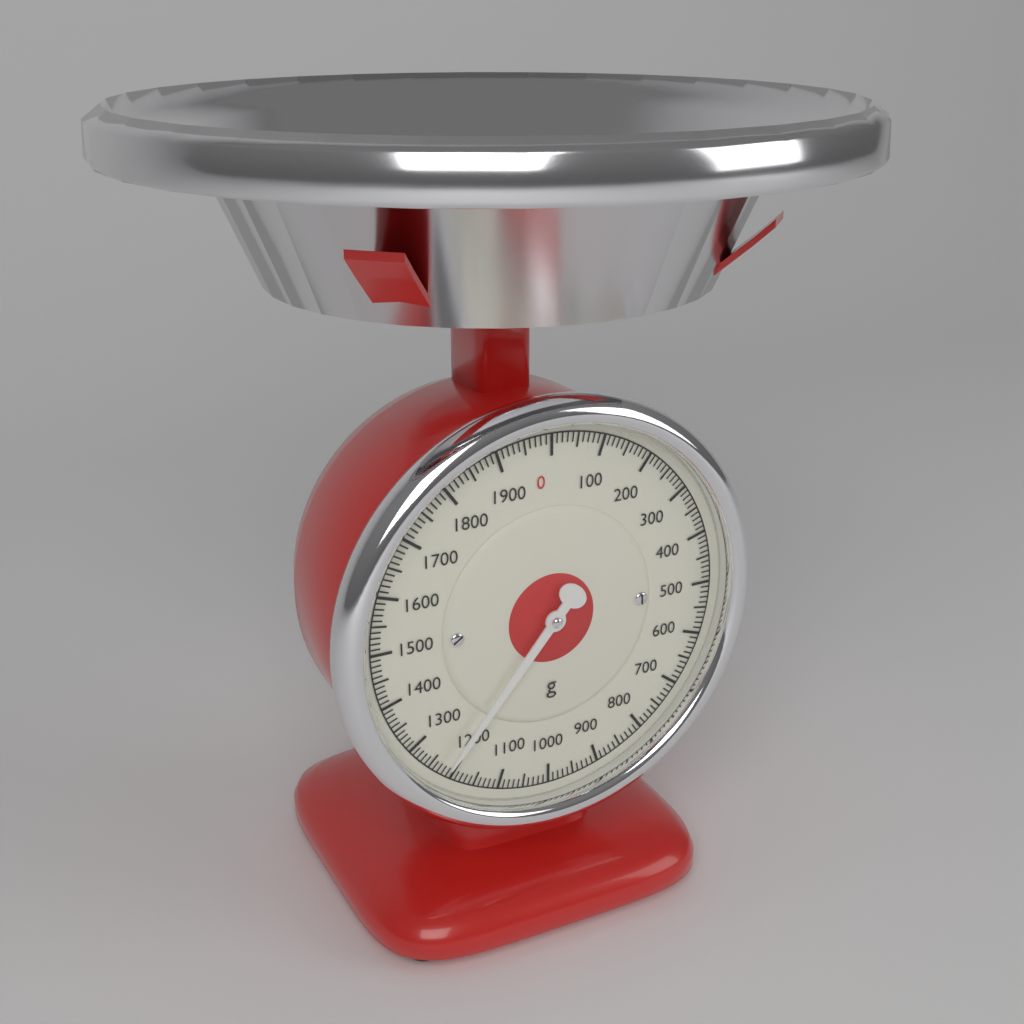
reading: 1220 g
